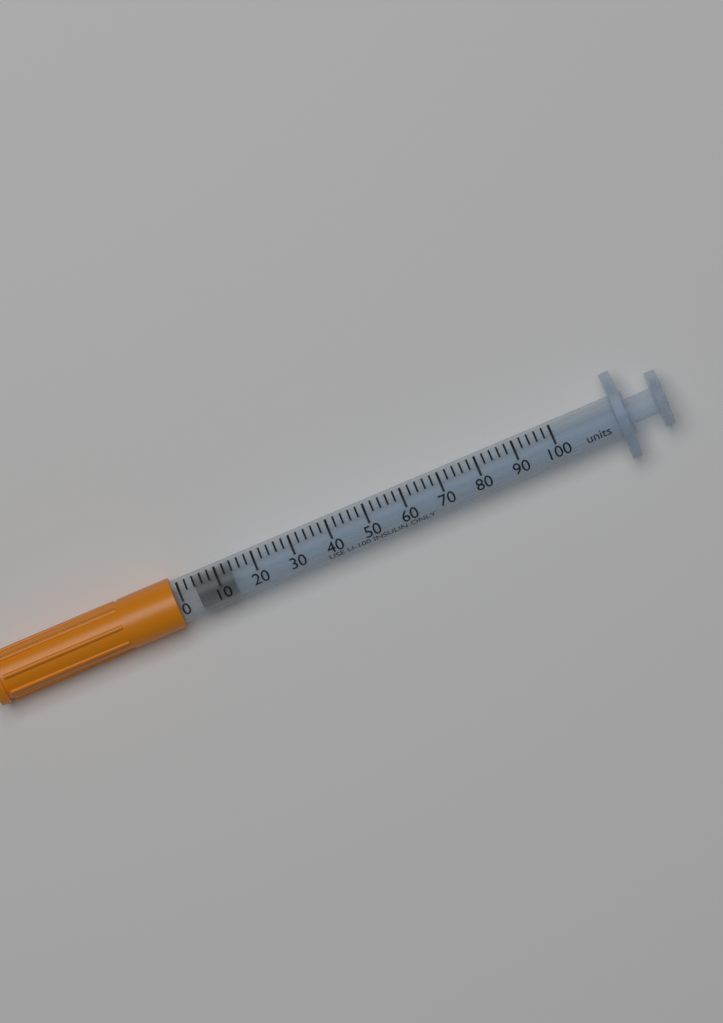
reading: 4 units
